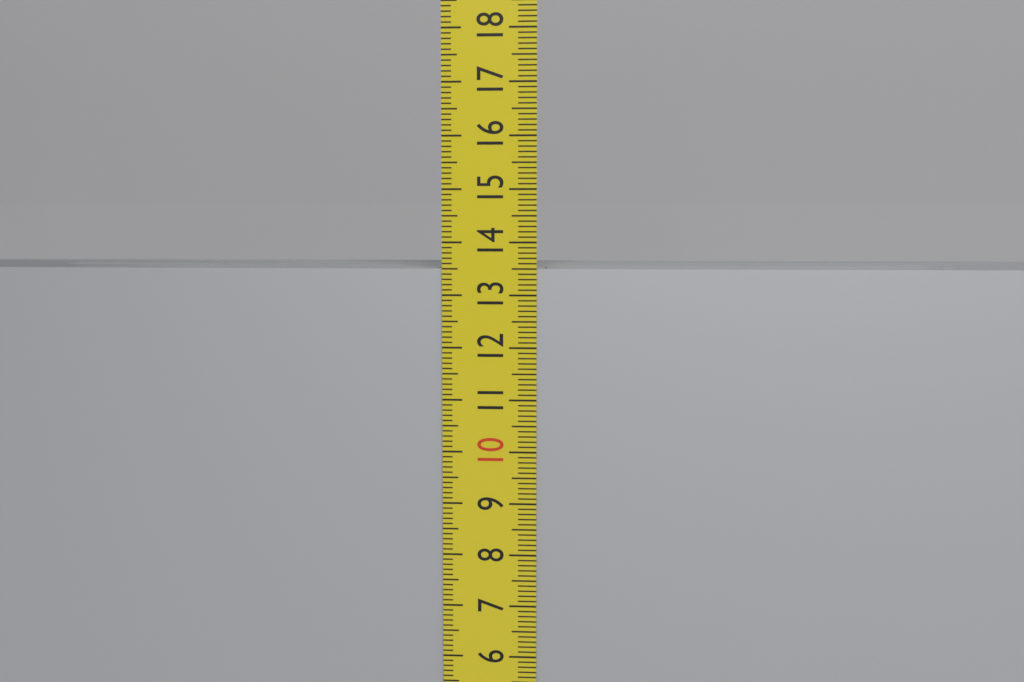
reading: 13.5 cm
